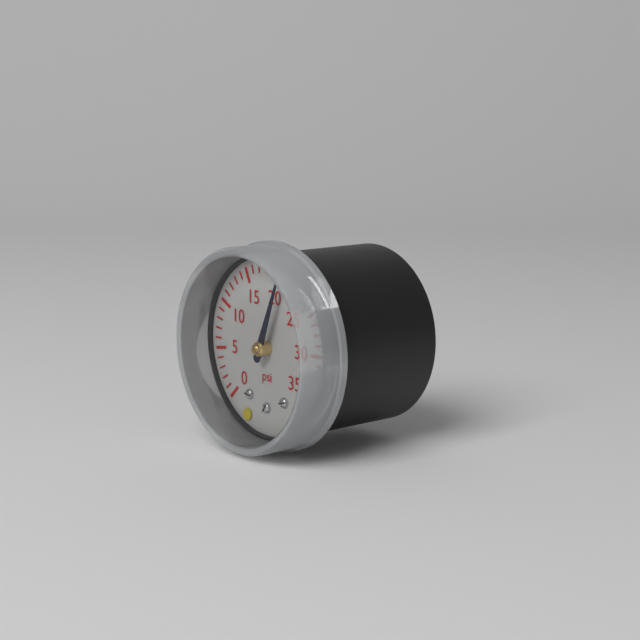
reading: 21 psi
